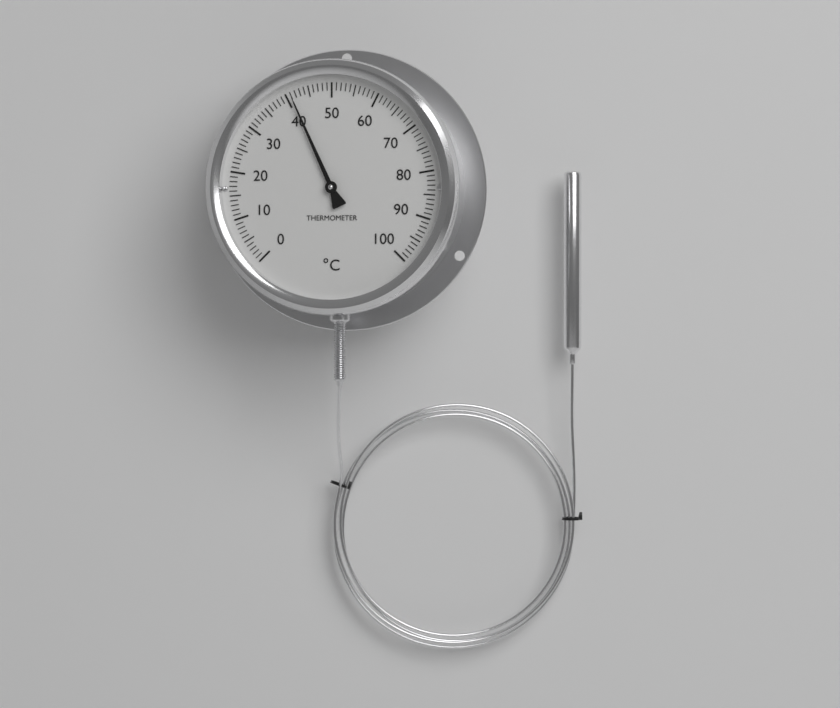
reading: 41 °C
